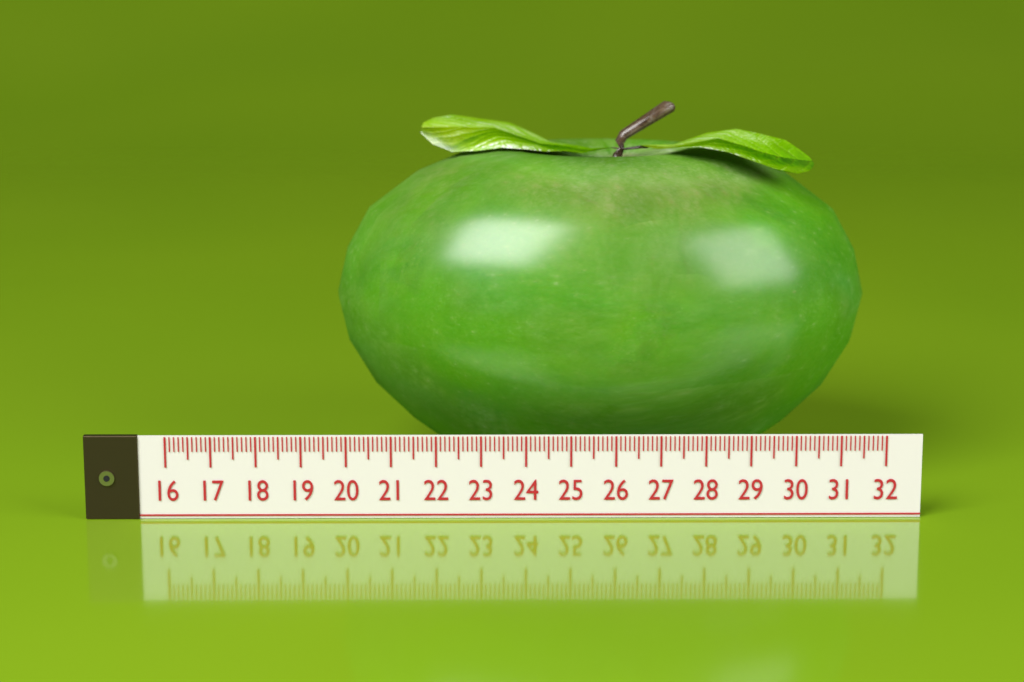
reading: 19.6 (no unit)
